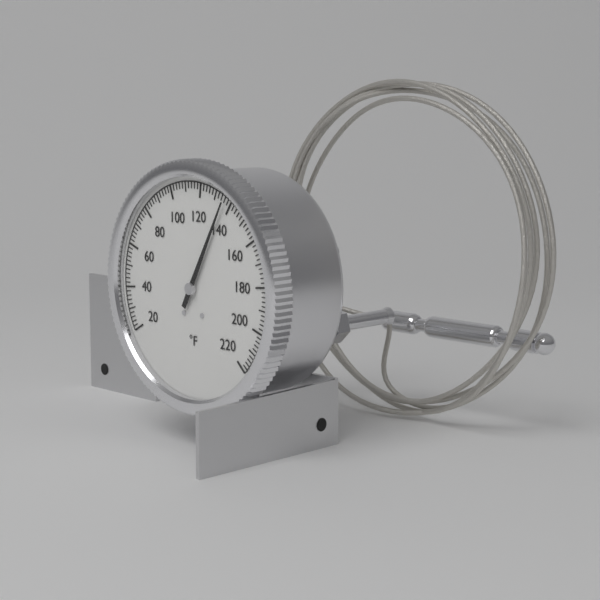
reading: 136 °F
